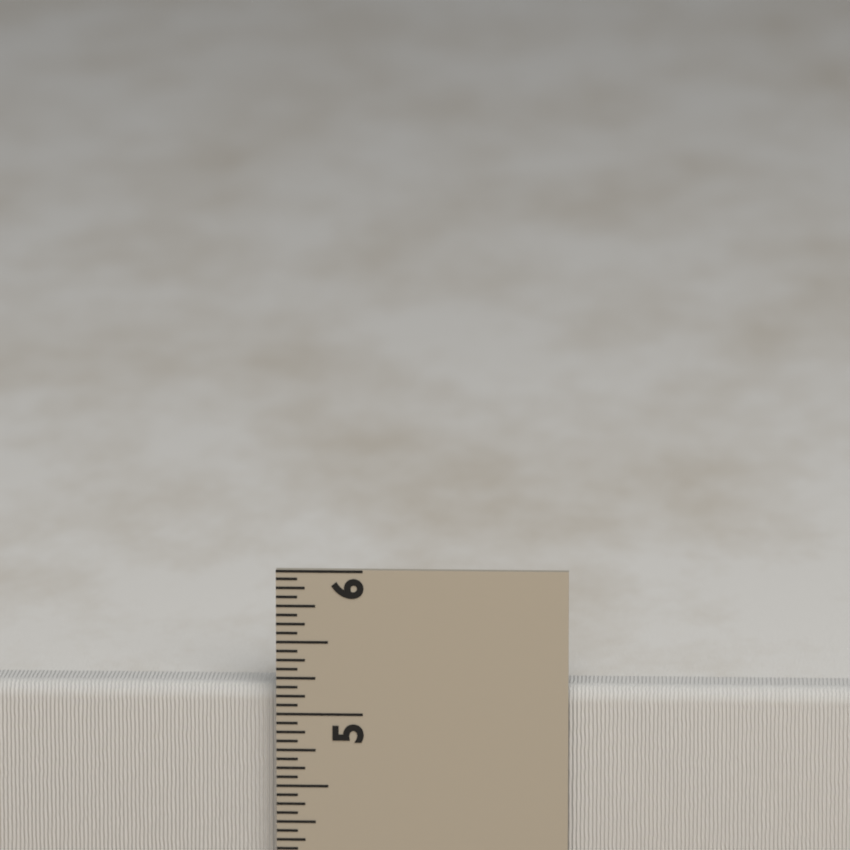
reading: 5.1875 in
